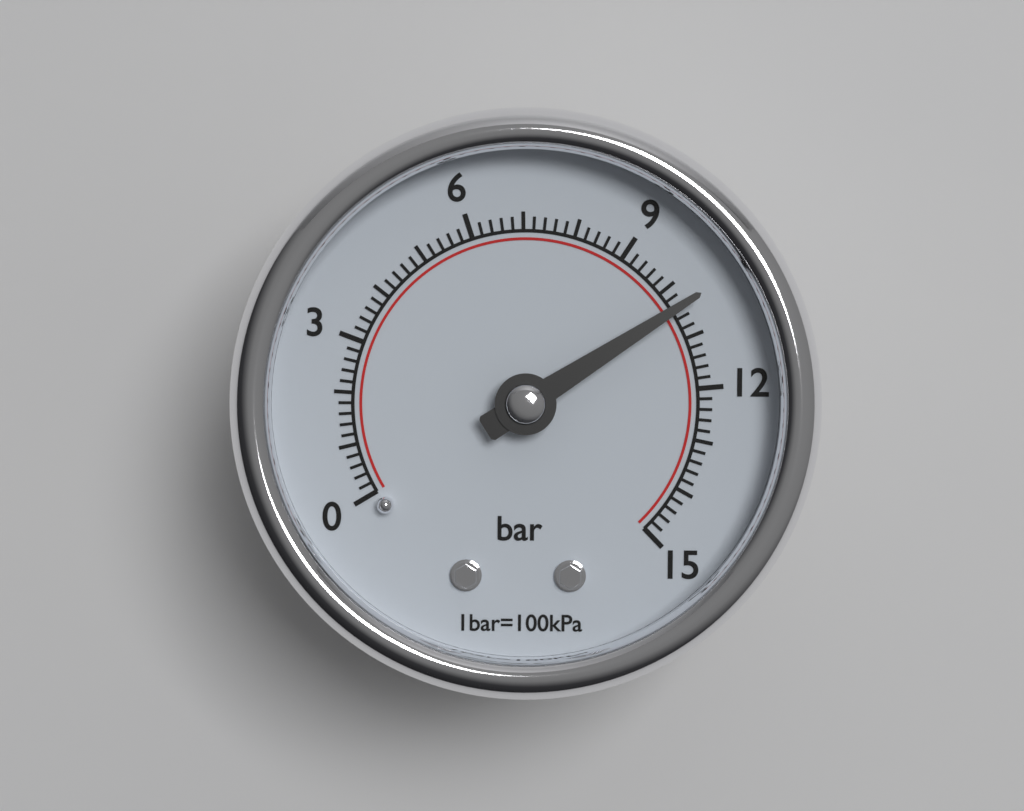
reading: 10.4 bar
